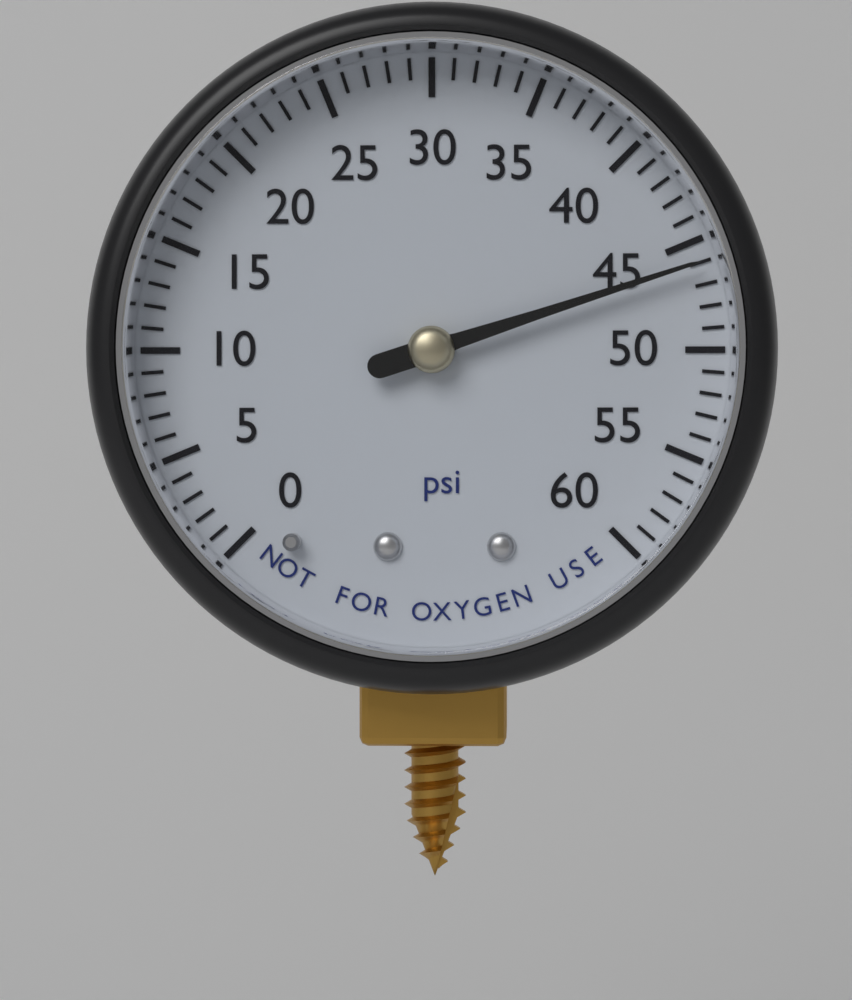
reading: 46 psi
